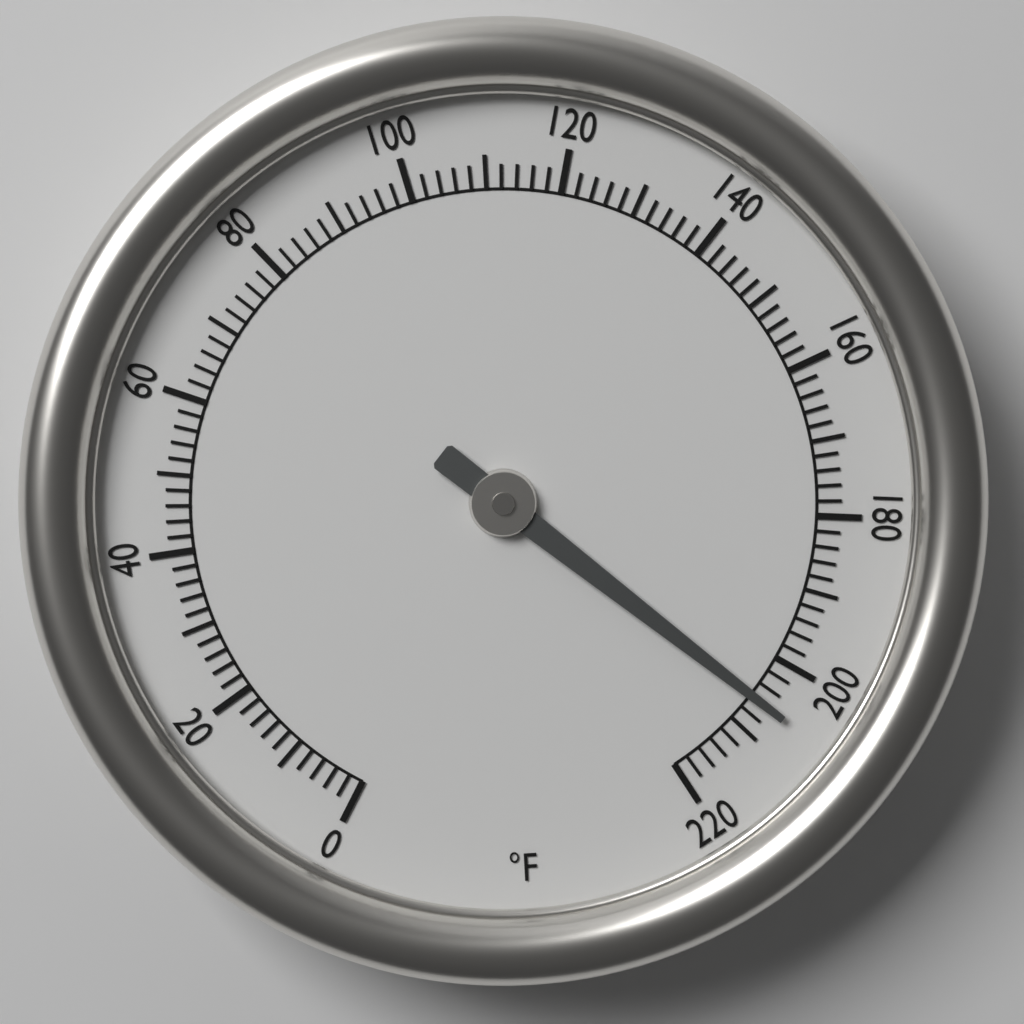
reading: 206 °F
